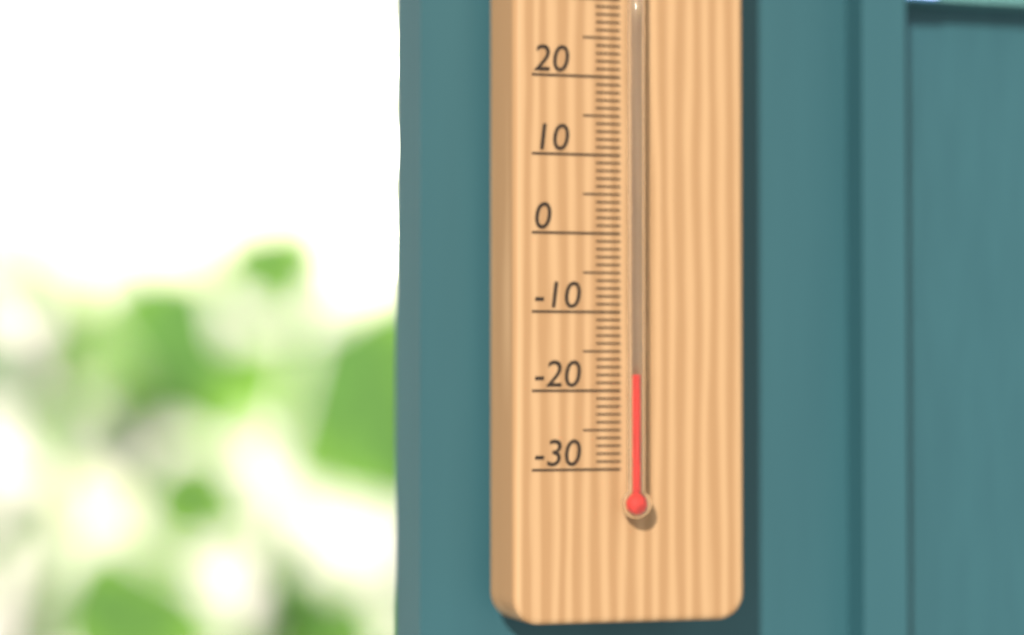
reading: -18 °C
